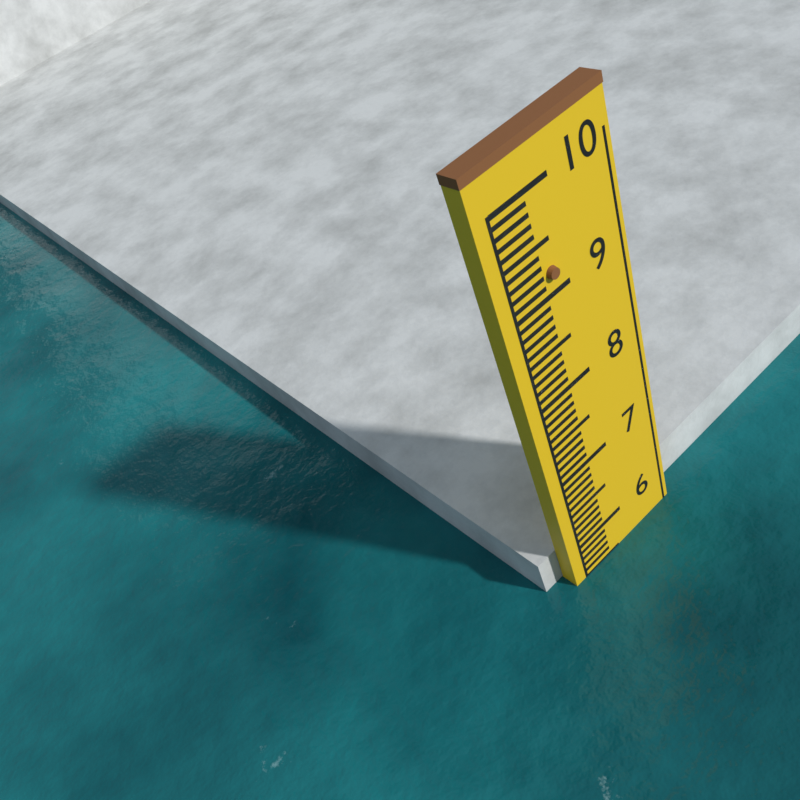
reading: 5.5 (no unit)
